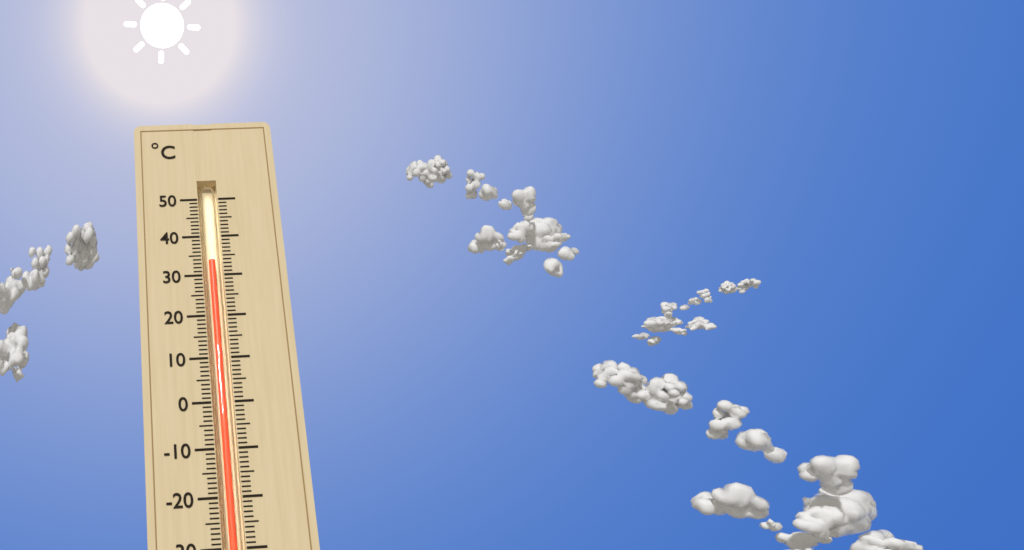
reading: 34 °C
